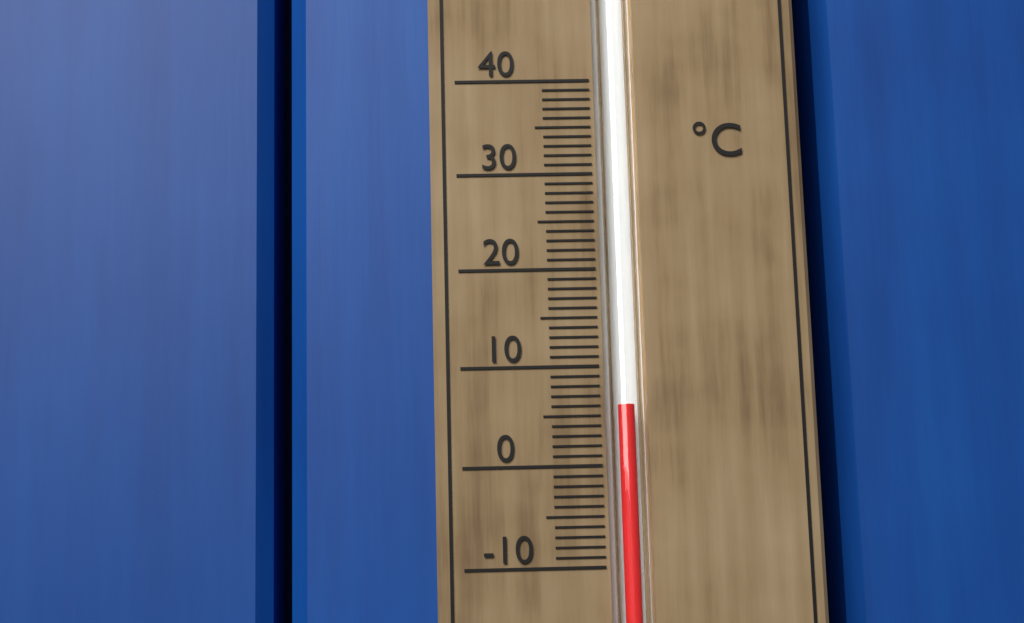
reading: 6 °C
